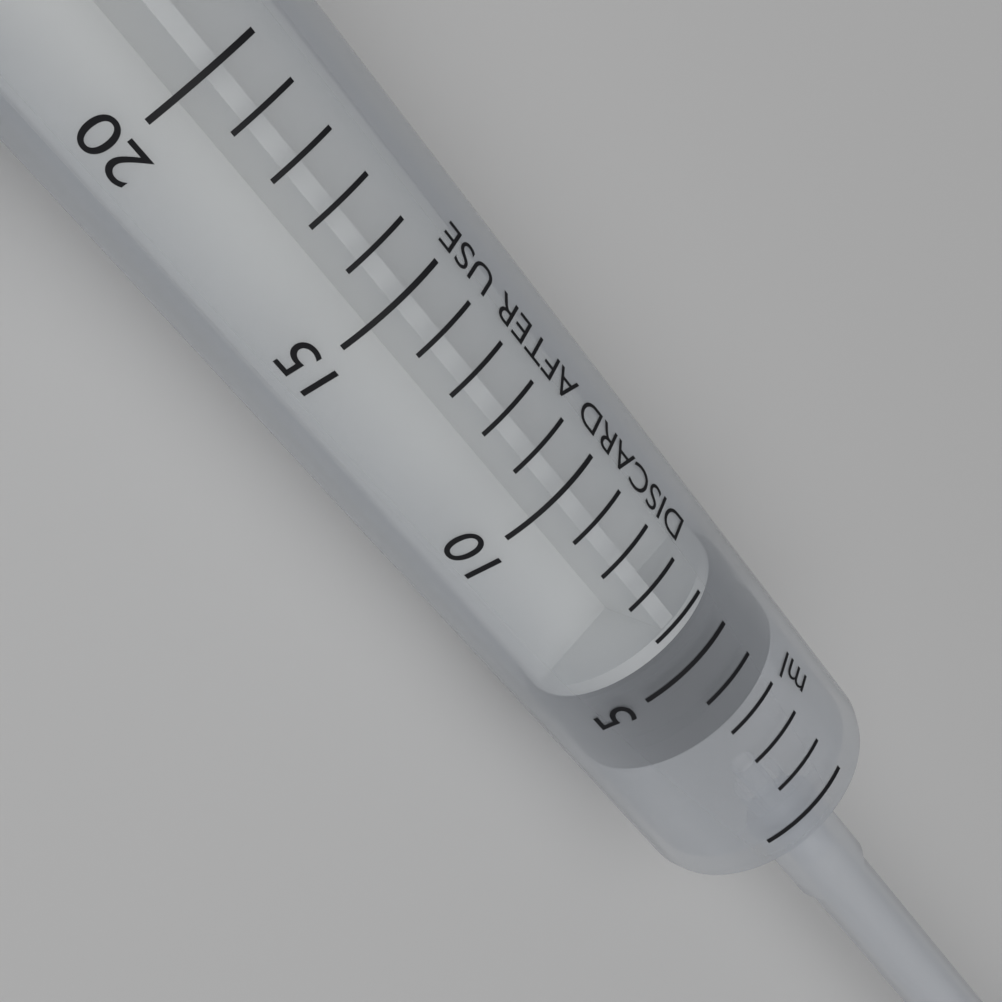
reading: 3 ml
